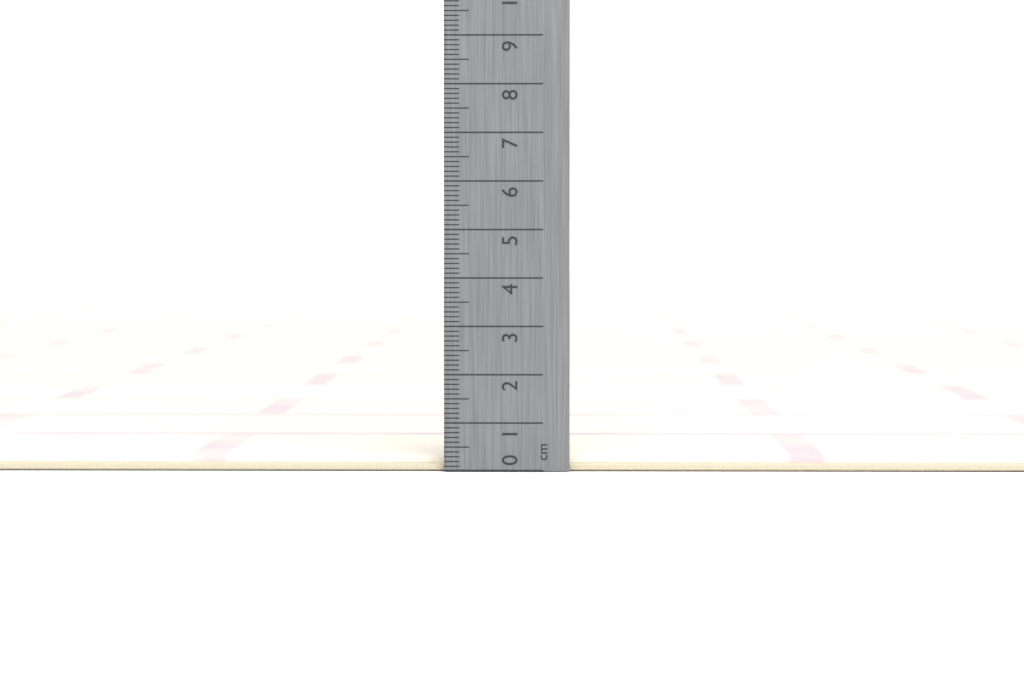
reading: 0.3 cm
